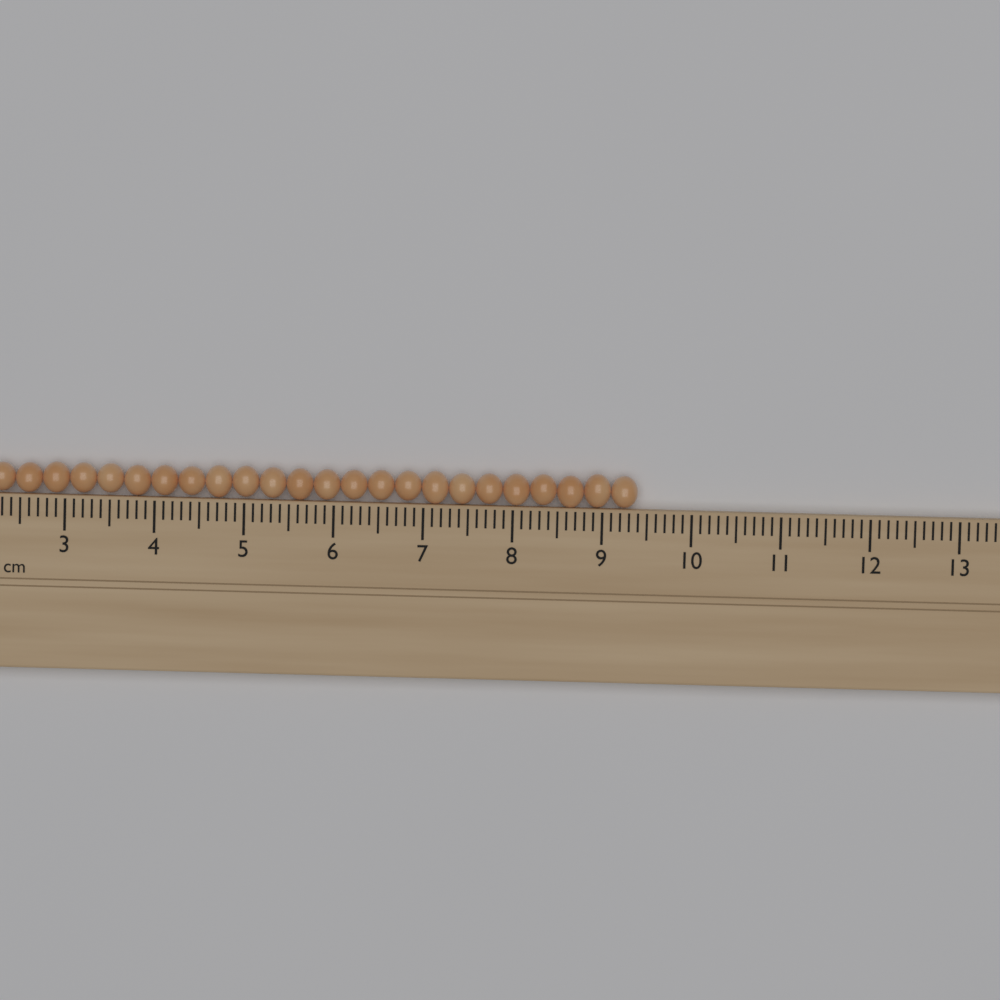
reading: 9.4 cm
